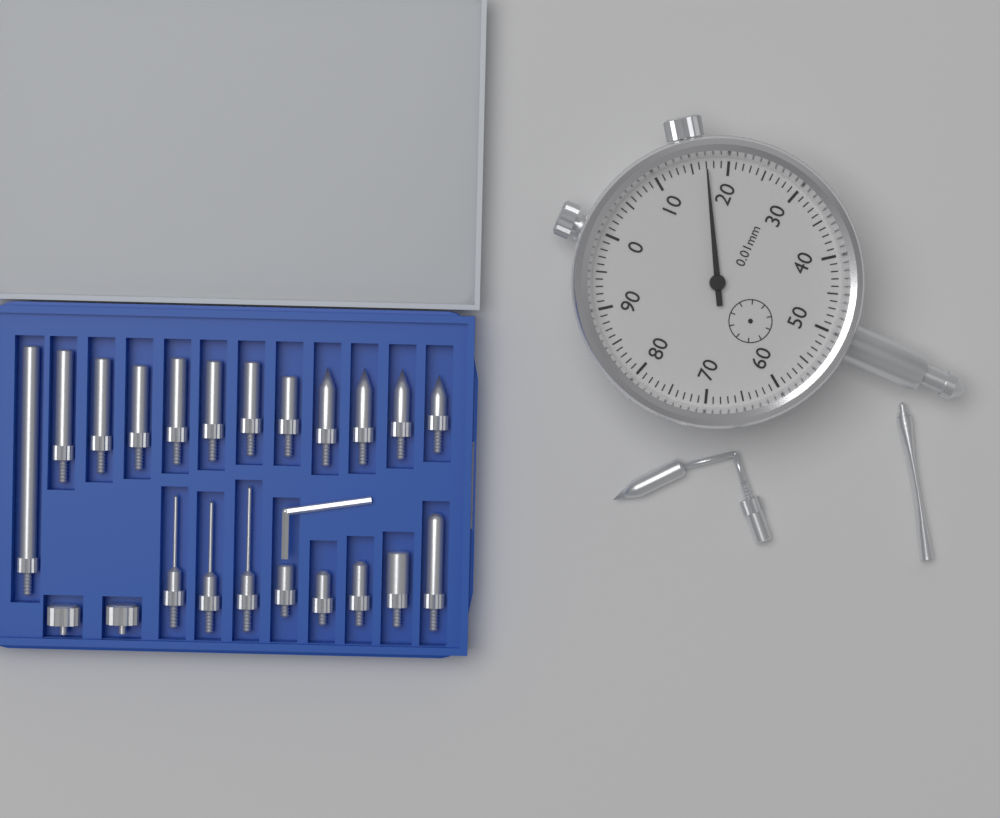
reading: 0.17 mm
